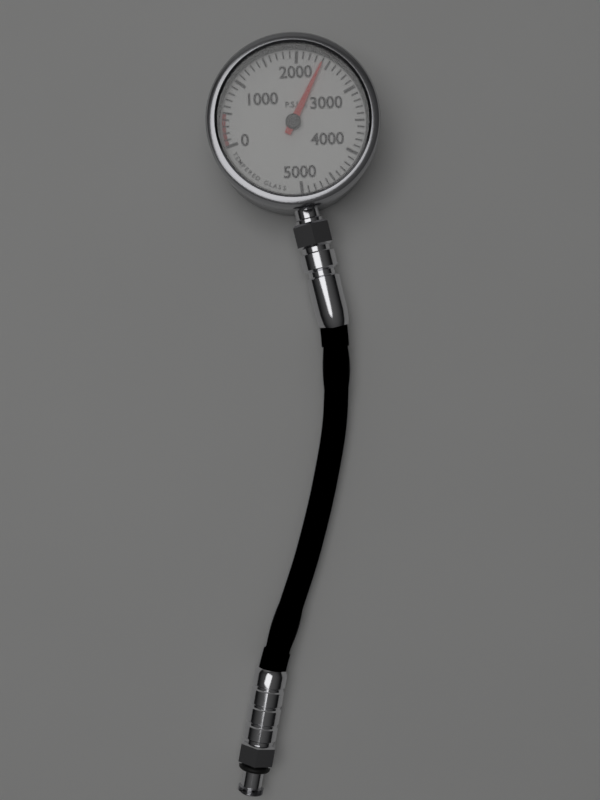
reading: 2400 psig
